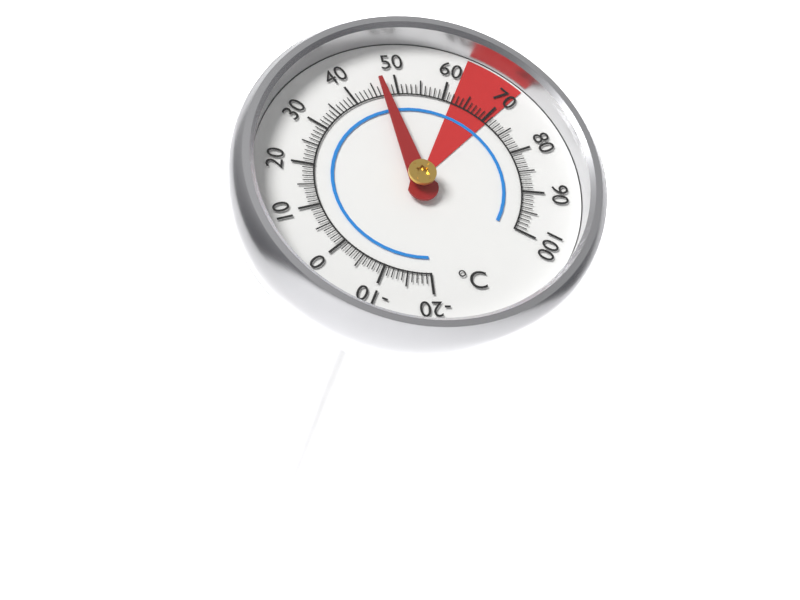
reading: 47 °C
